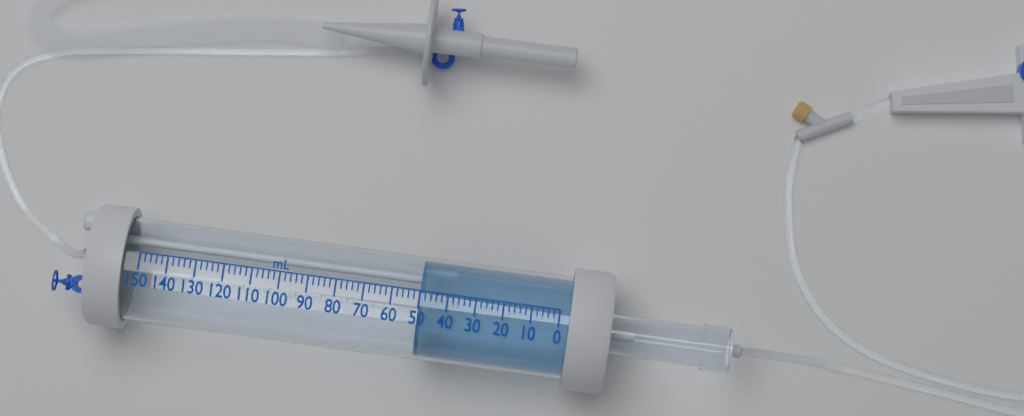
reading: 50 mL
